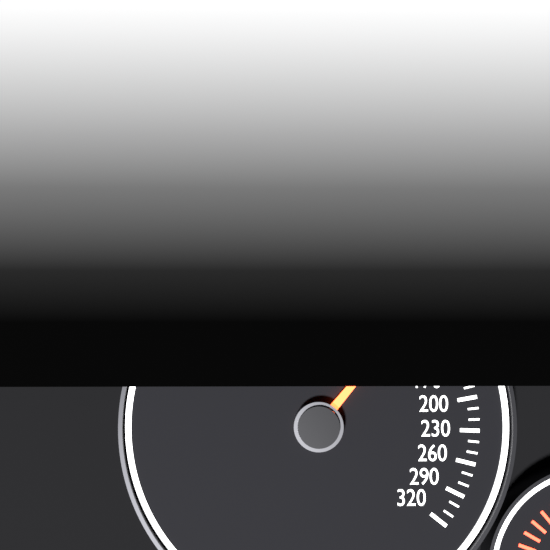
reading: 100 km/h
